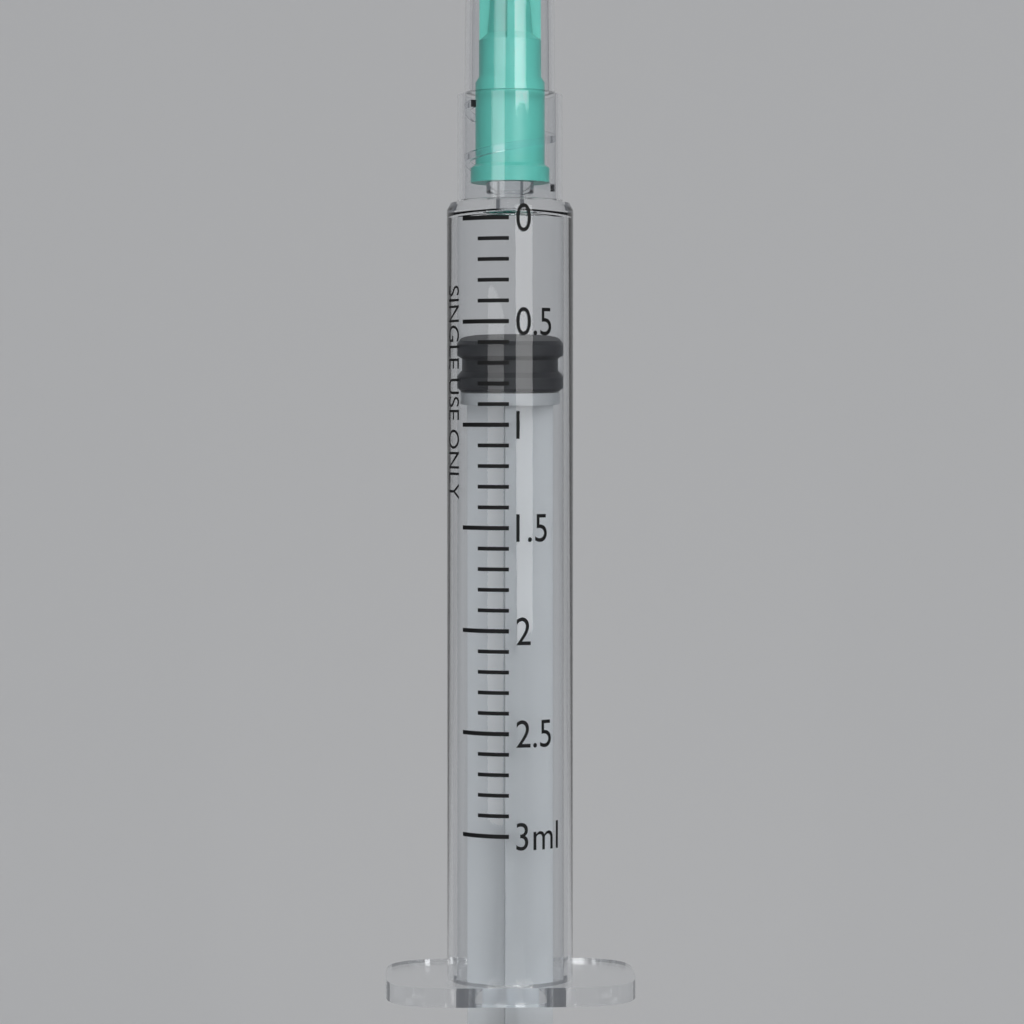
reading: 0.6 ml
